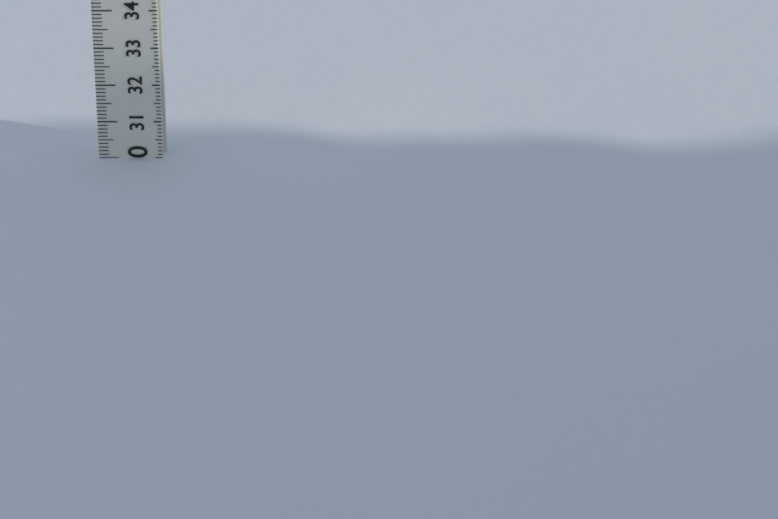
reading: 30.0 (no unit)
